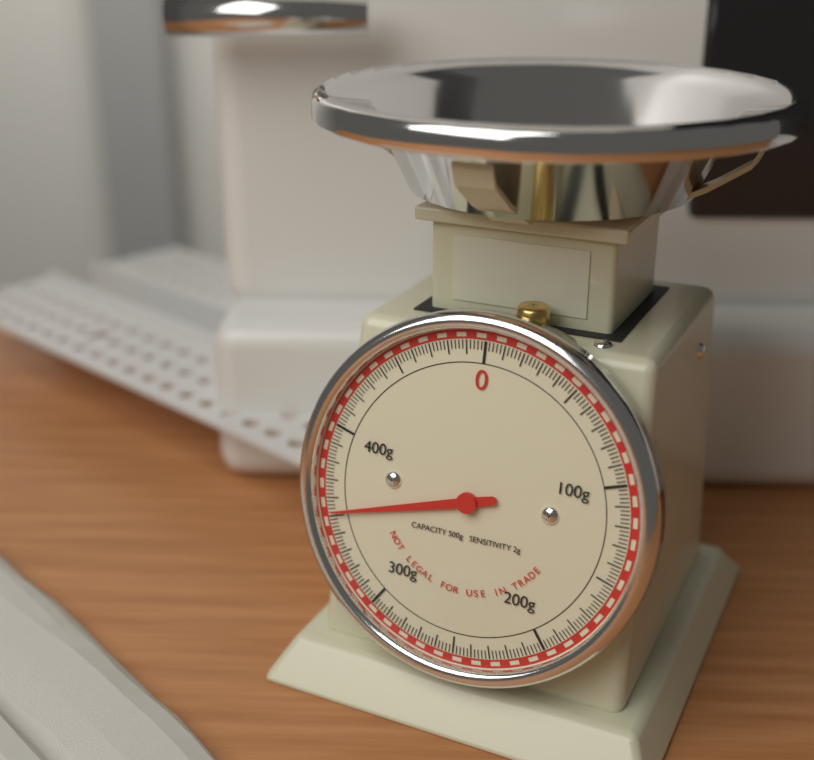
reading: 352 g
